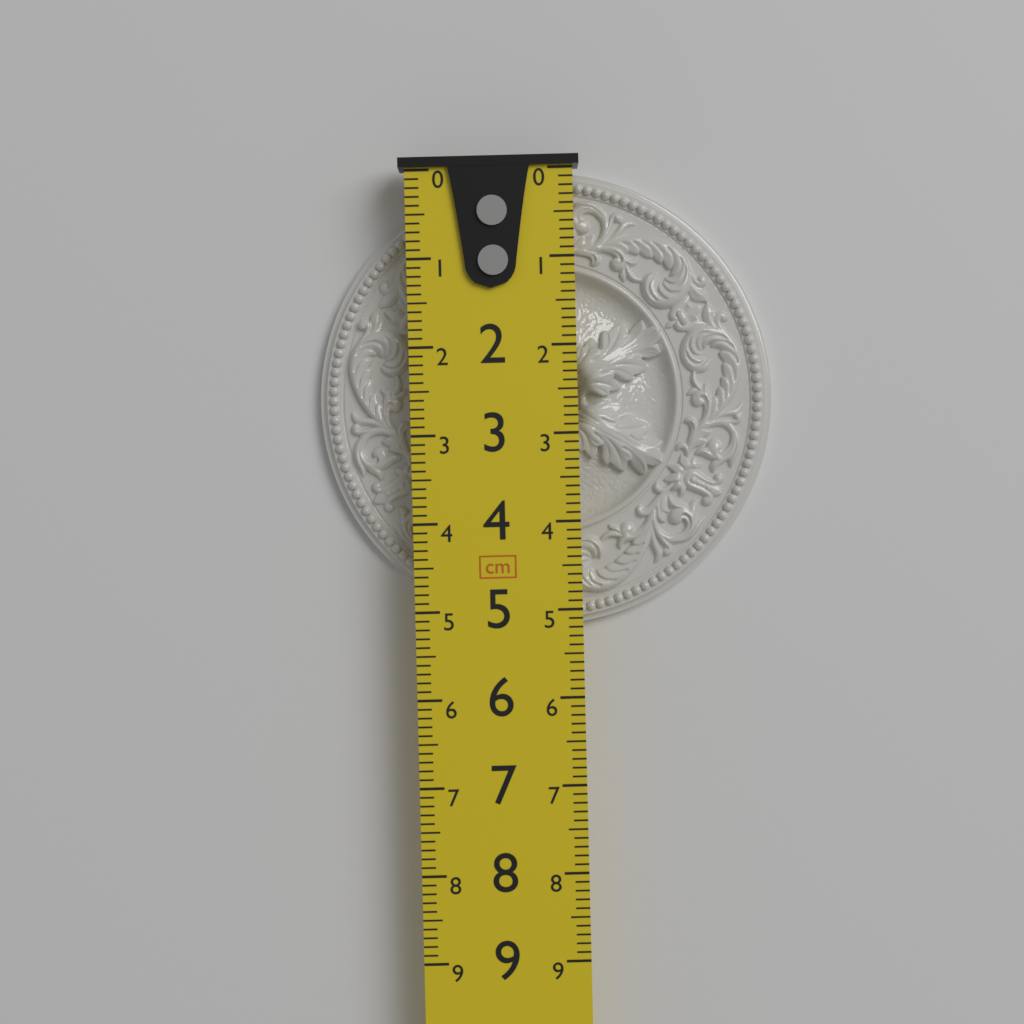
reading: 5.2 cm
